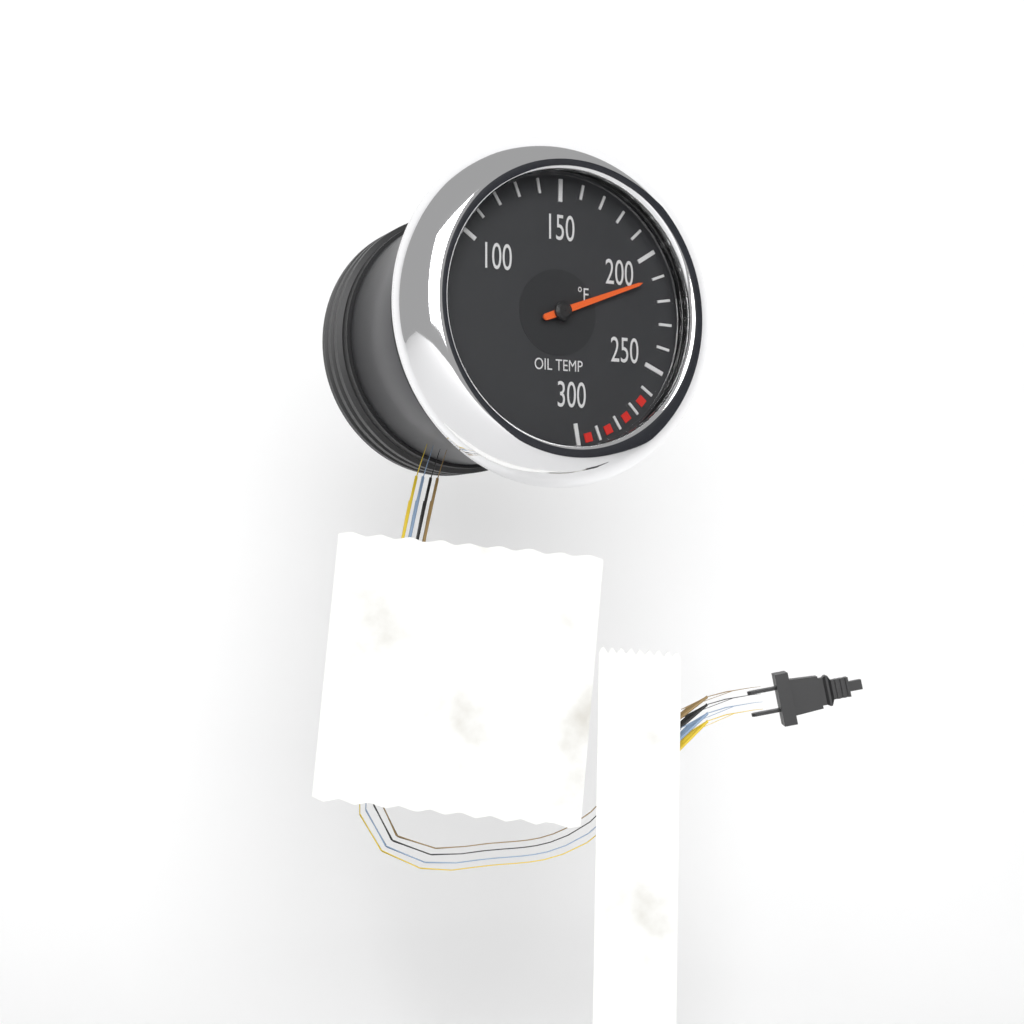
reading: 210 °F
